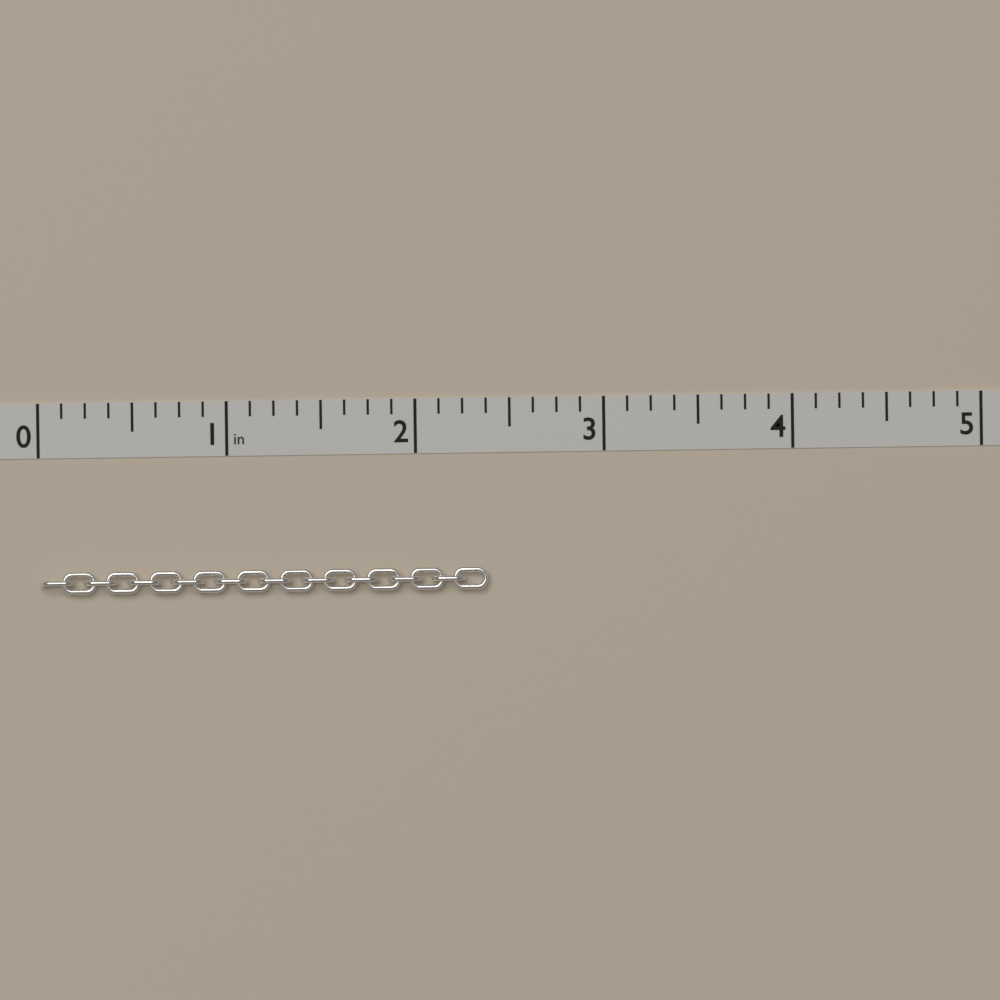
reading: 2.375 in
